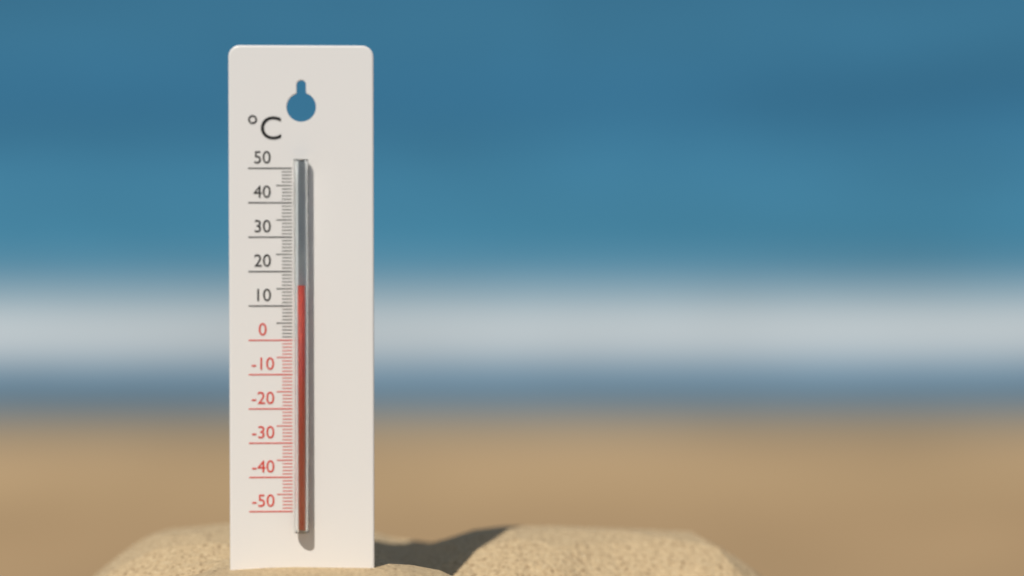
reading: 16 °C
